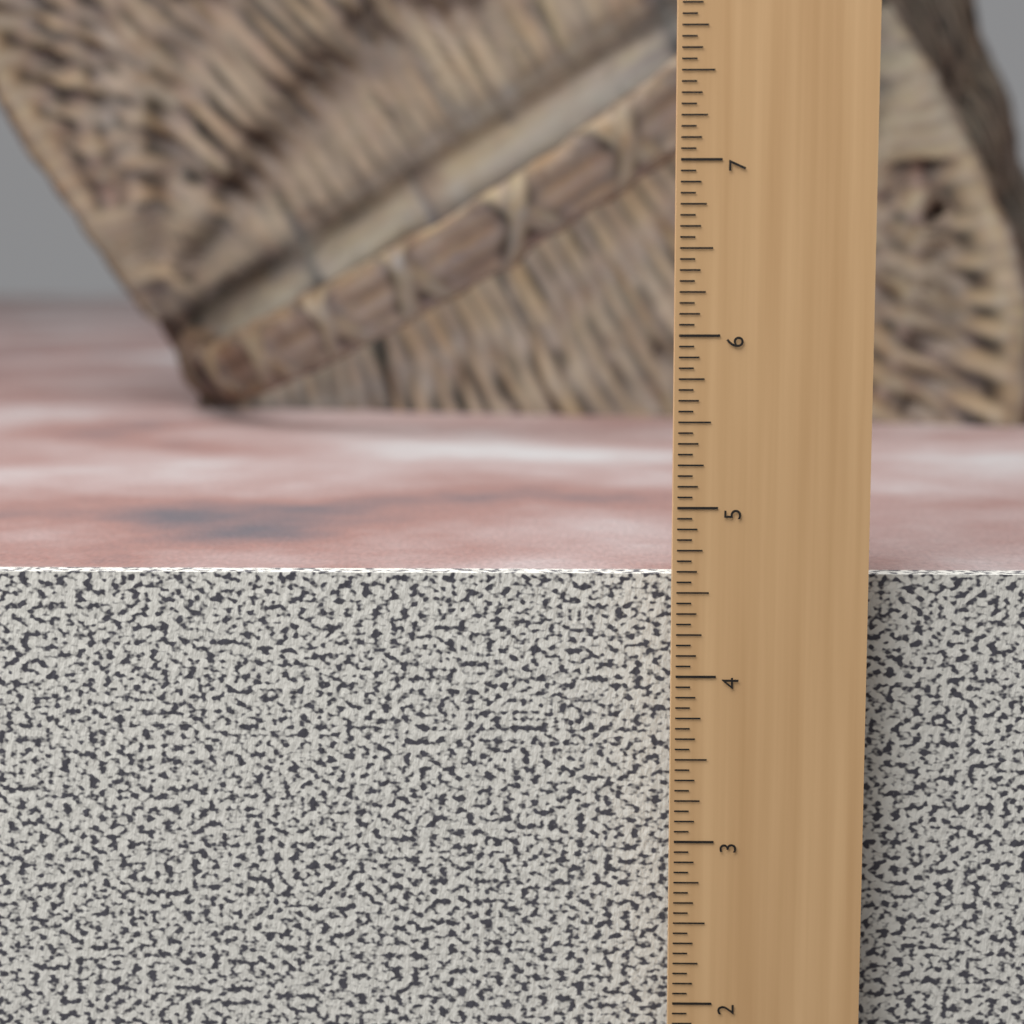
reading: 4.5625 in
